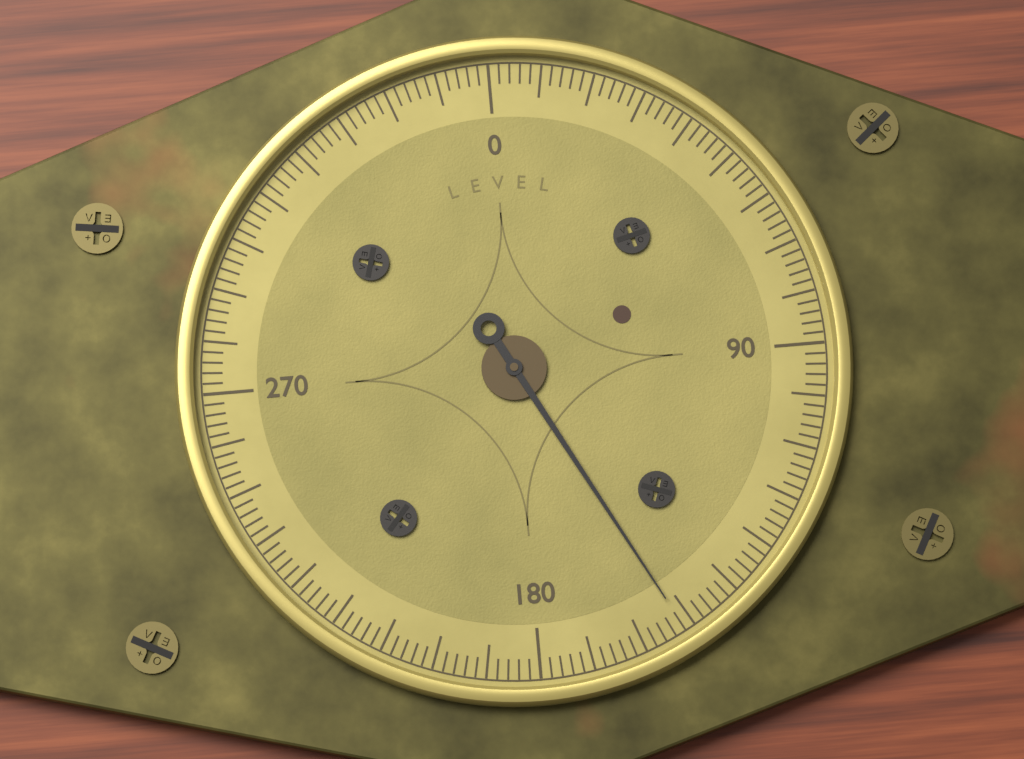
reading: 152 (no unit)
